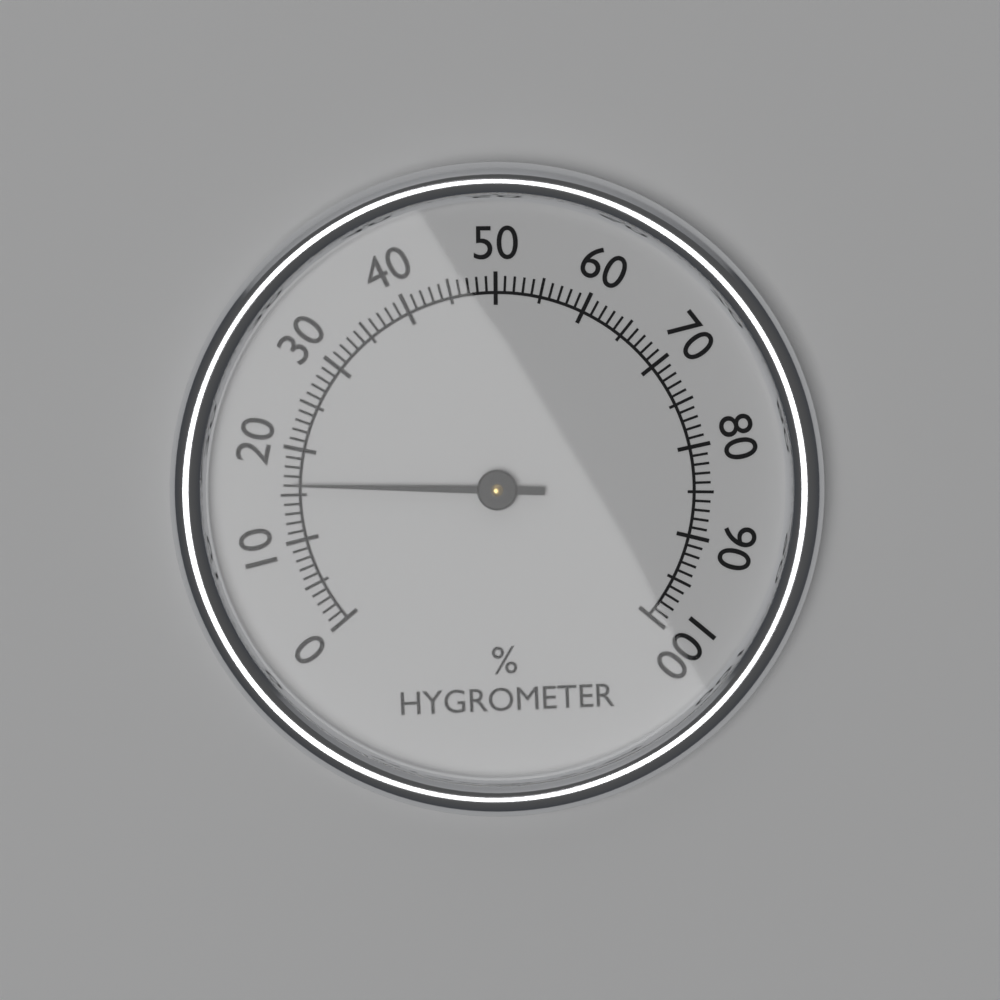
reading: 16 %
